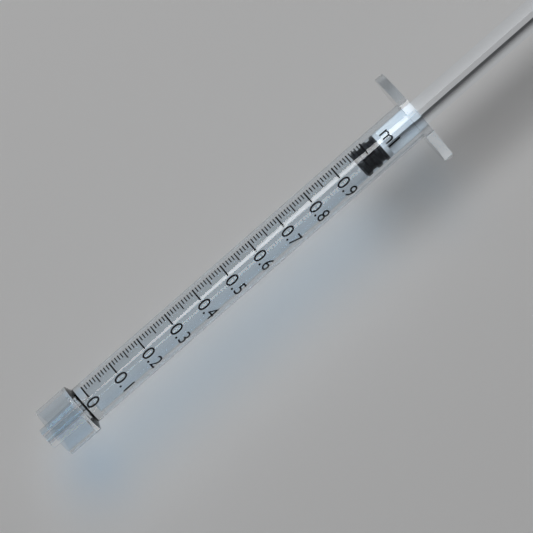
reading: 0.96 ml
